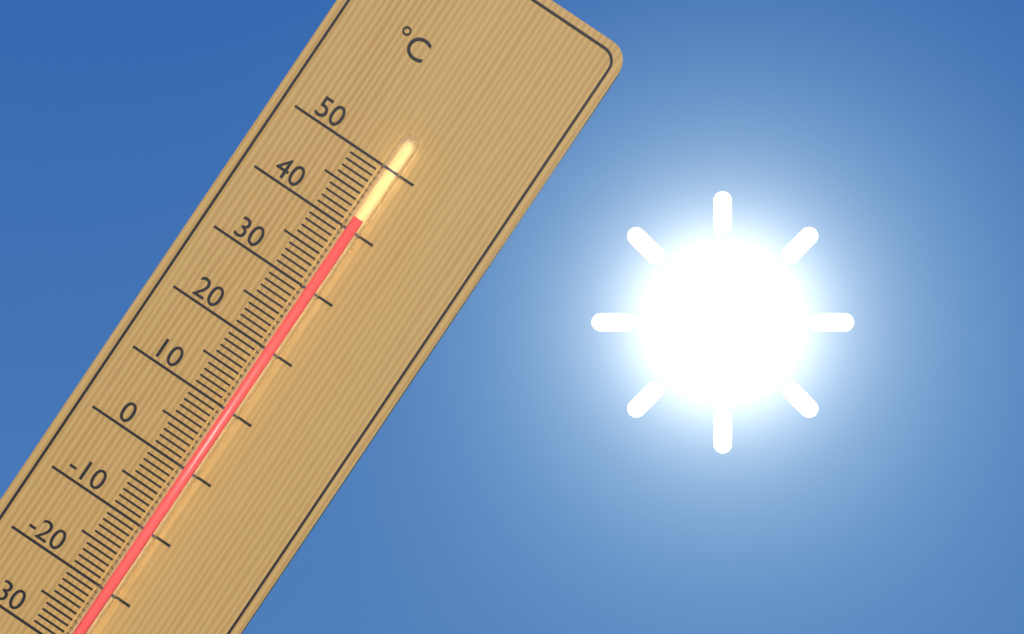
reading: 42 °C
